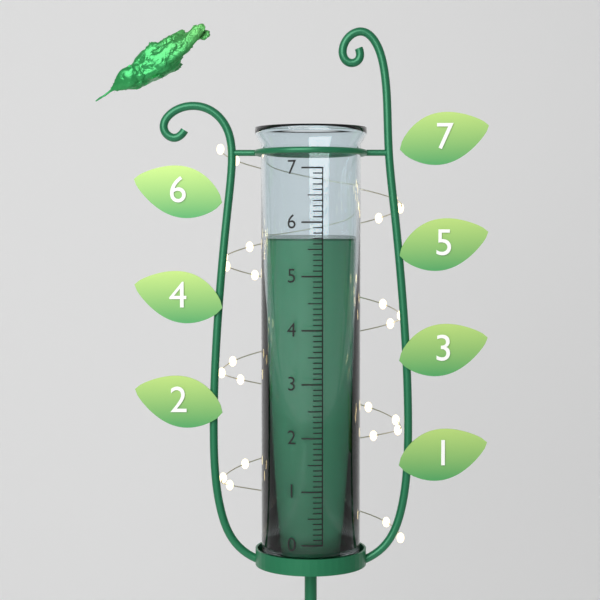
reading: 5.7 (no unit)
